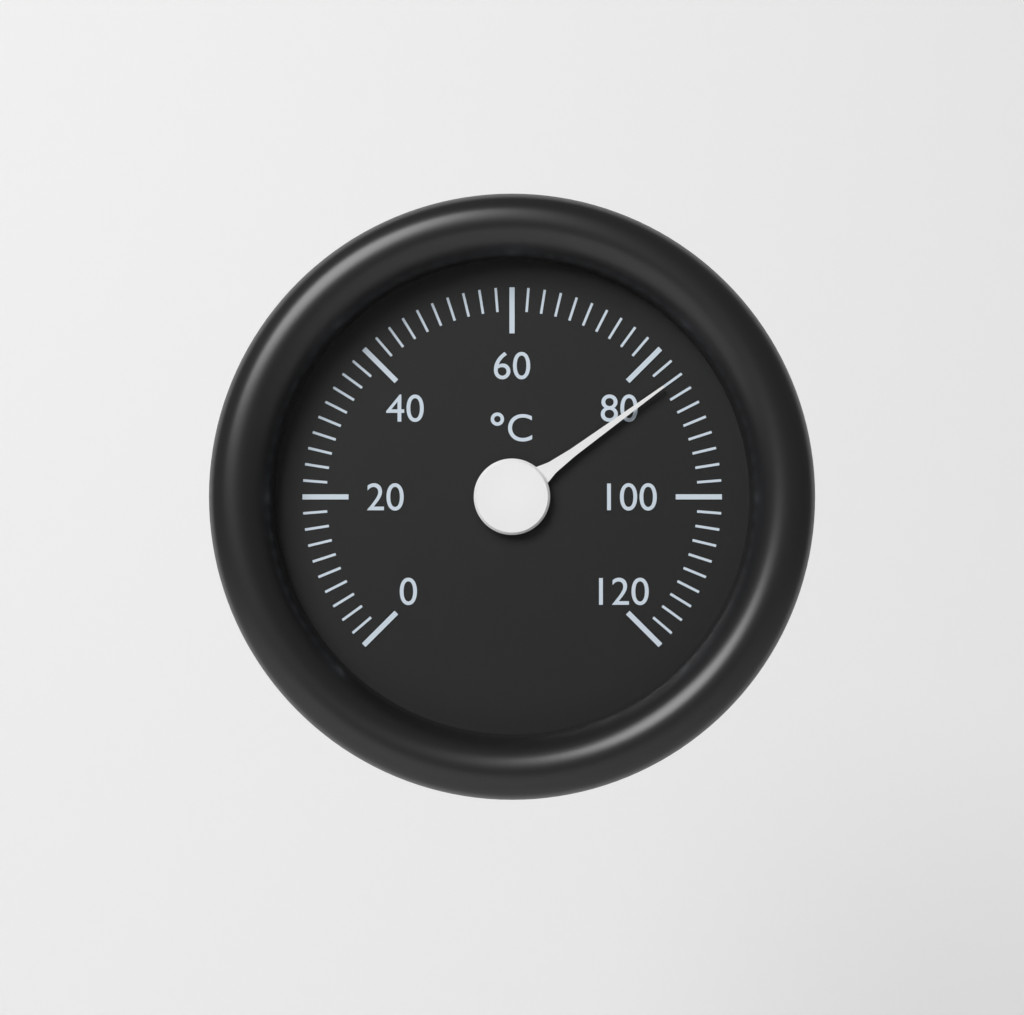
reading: 84 °C
